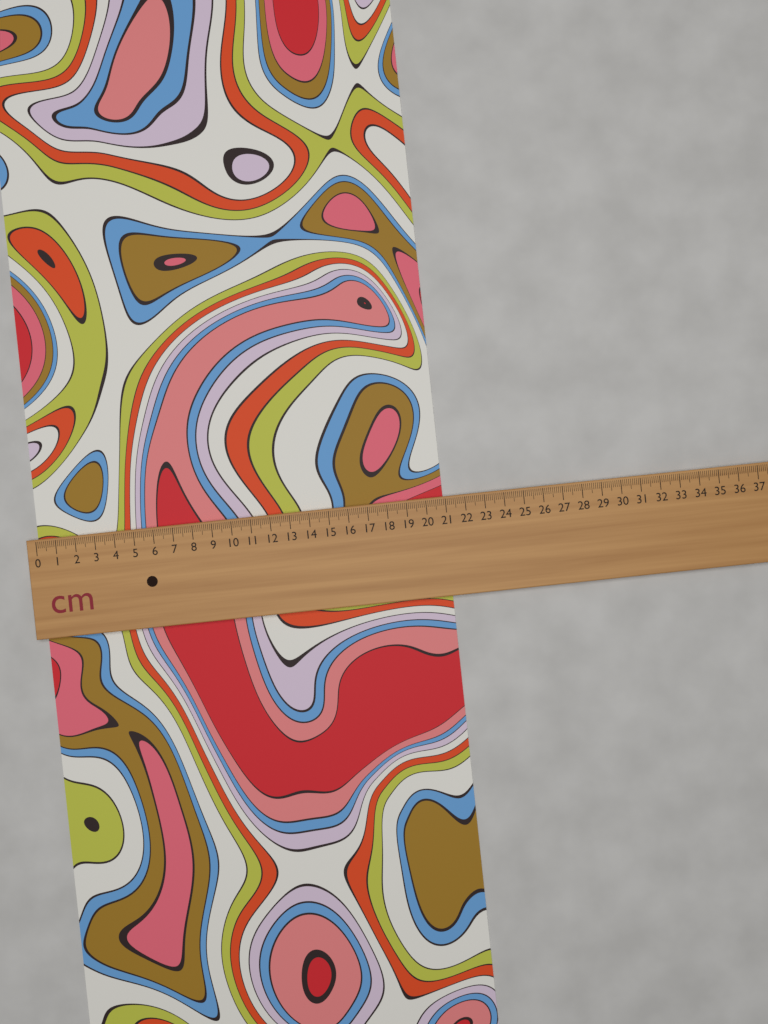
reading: 20.9 cm
